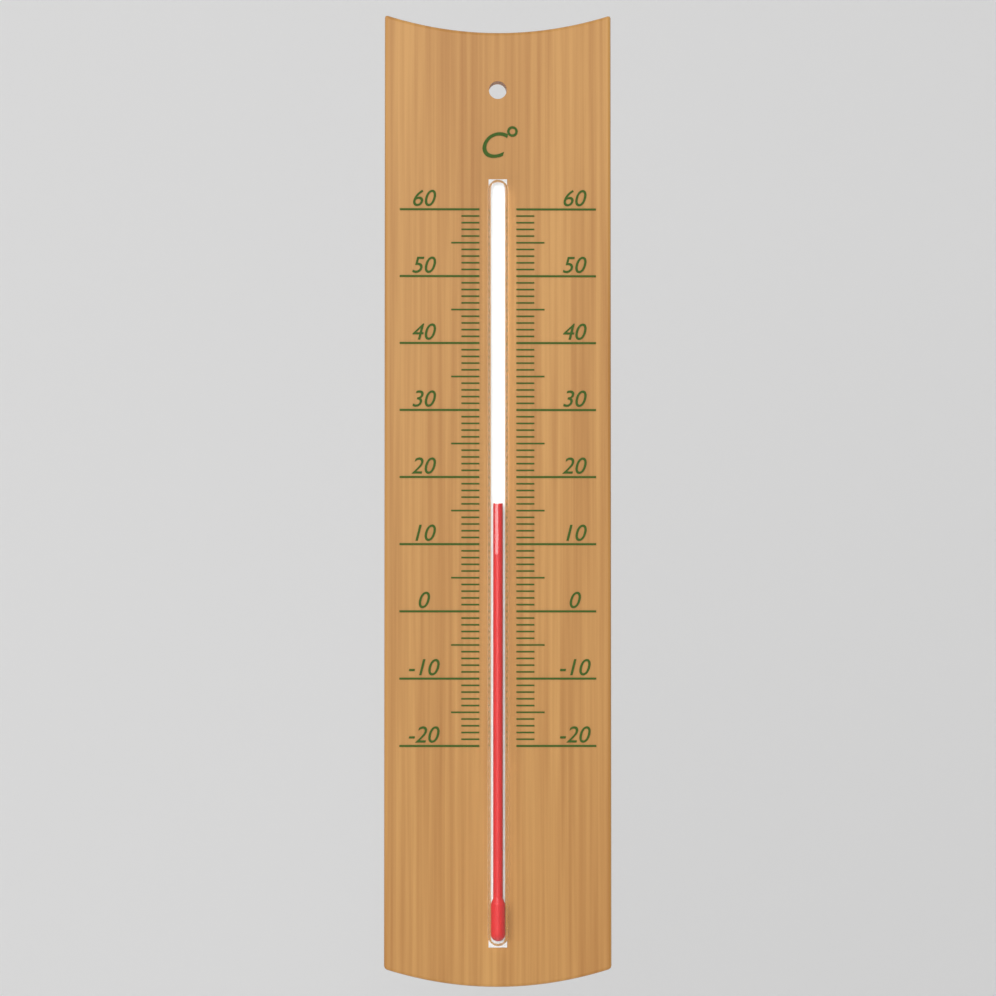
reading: 16 °C
